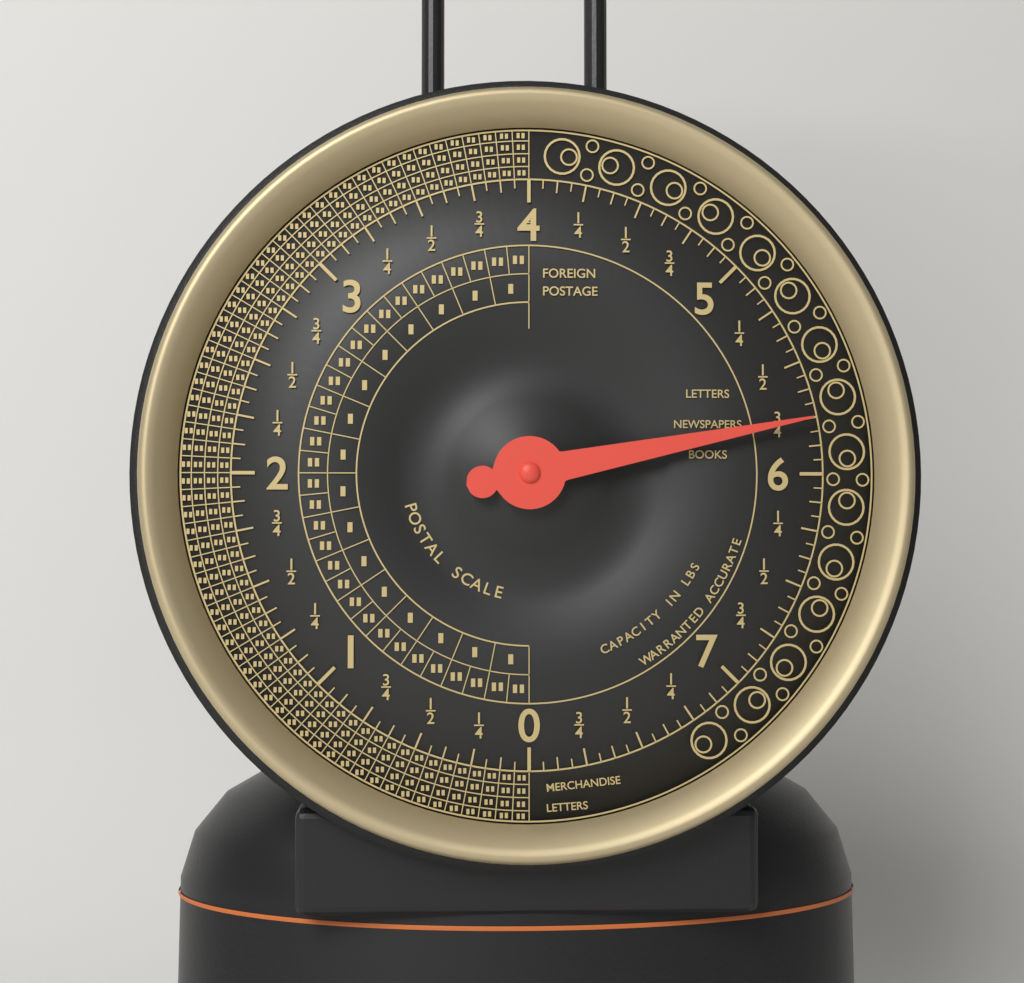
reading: 5.7500 lbs
